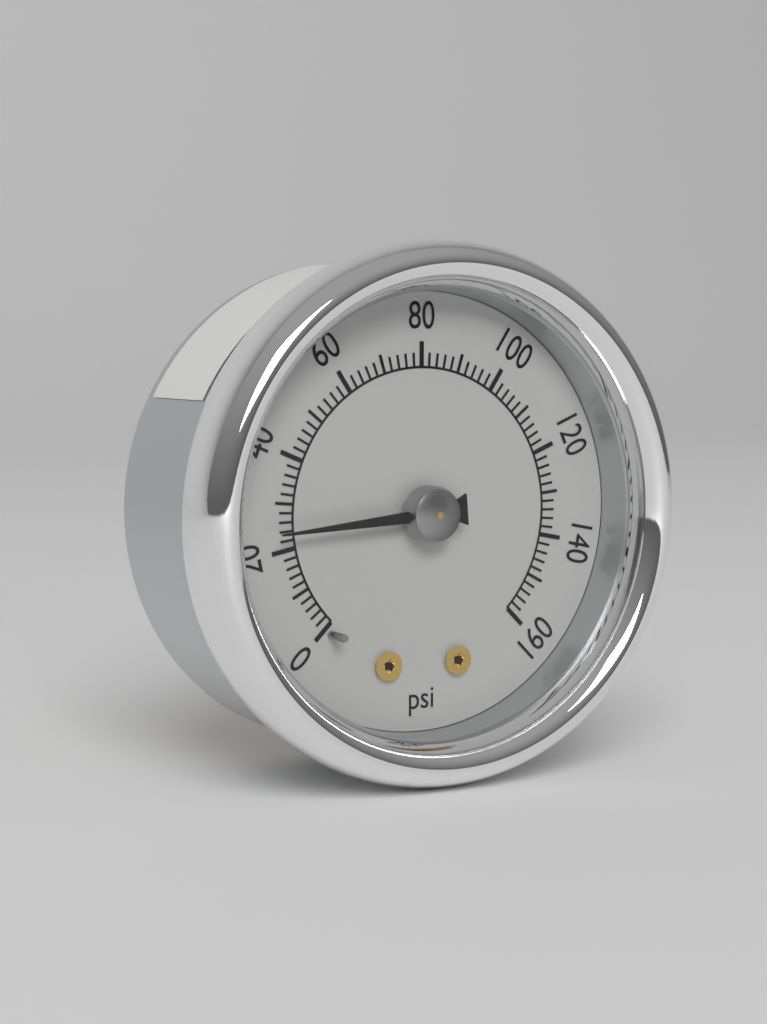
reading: 24 psi
